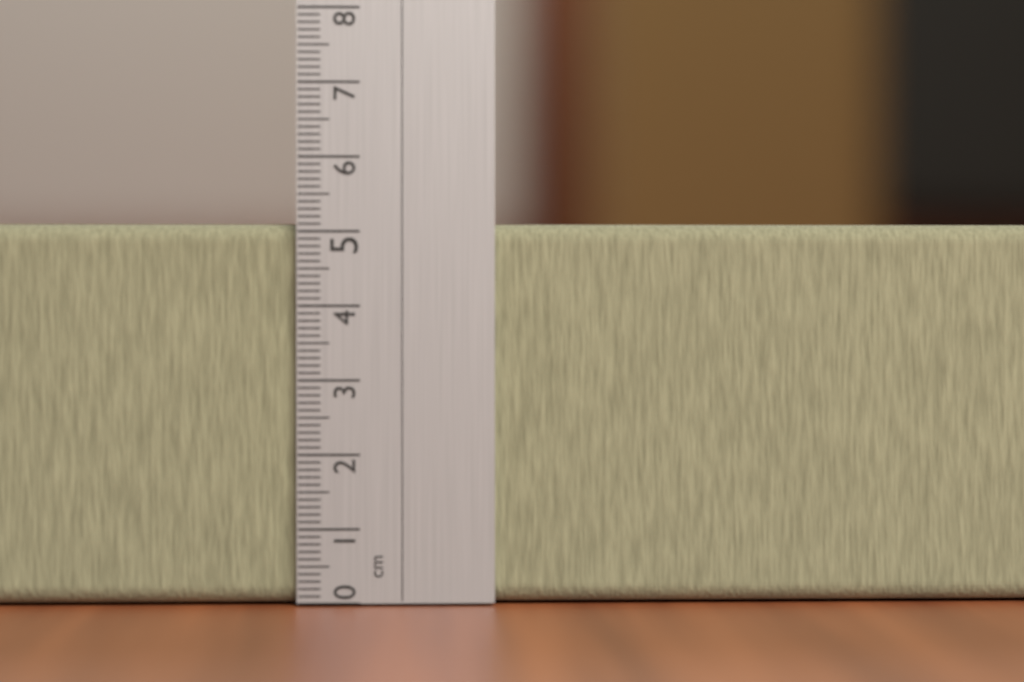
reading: 5.1 cm
